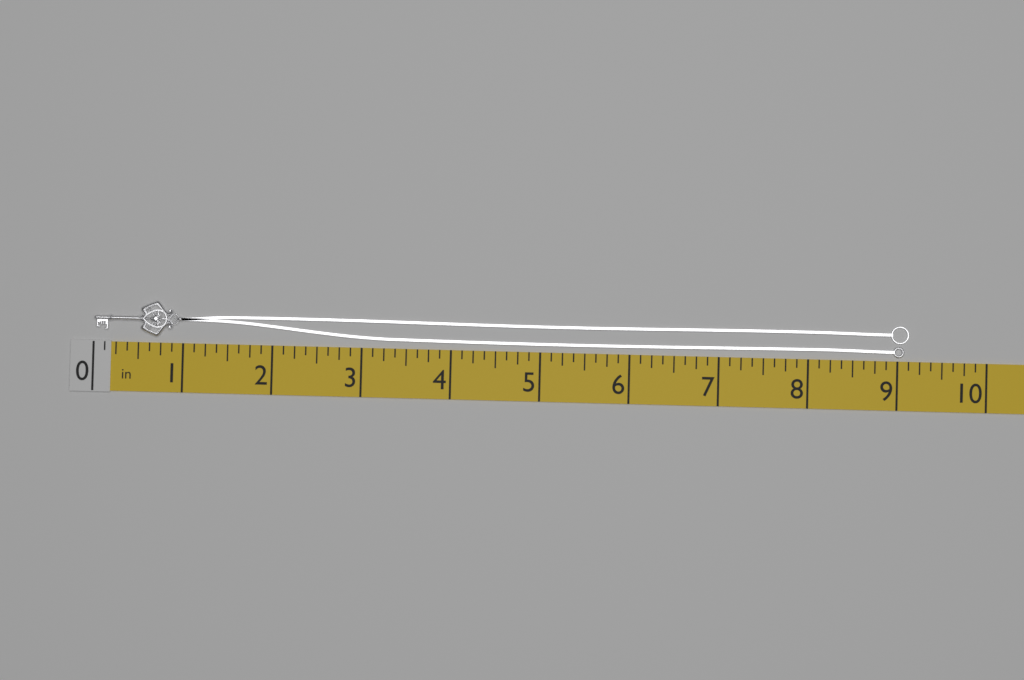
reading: 9.125 in
